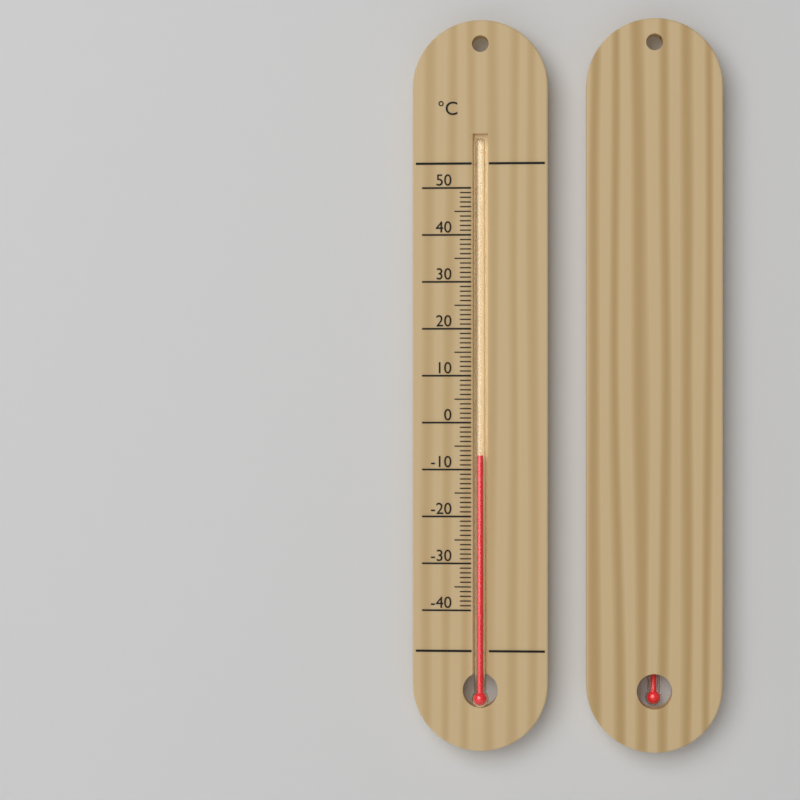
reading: -7 °C
